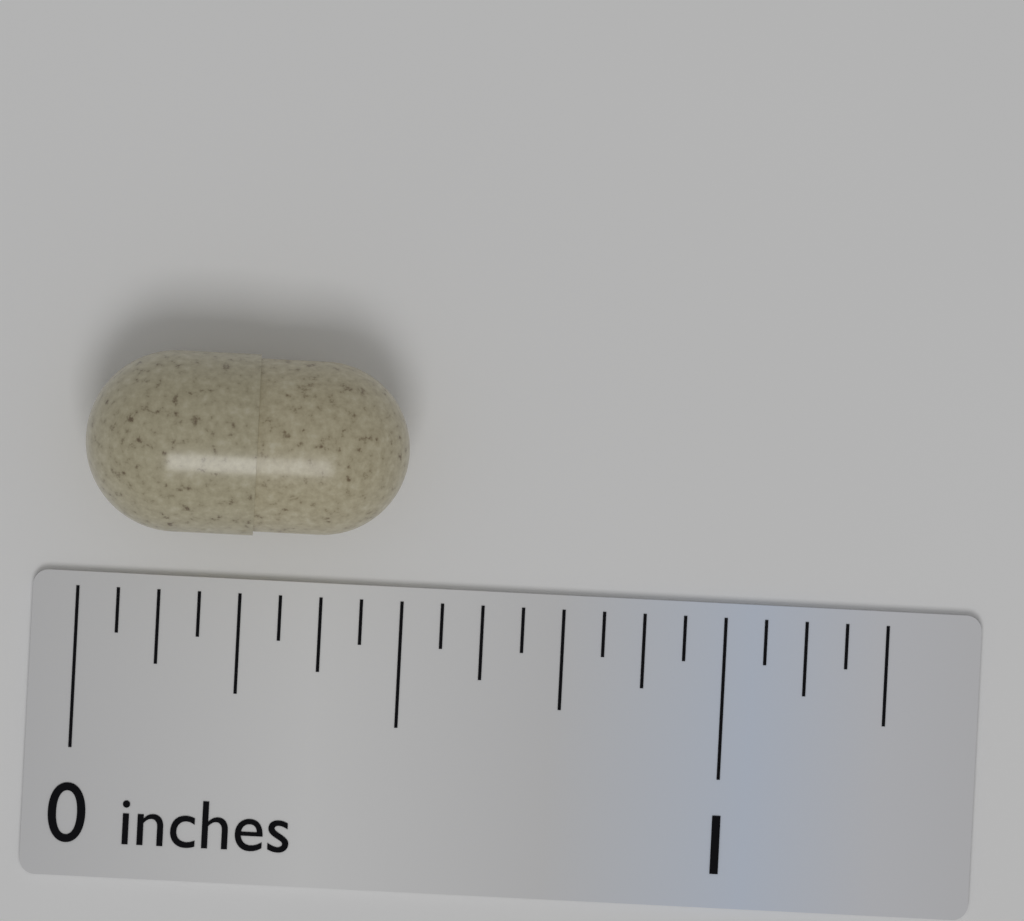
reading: 0.5000 in
